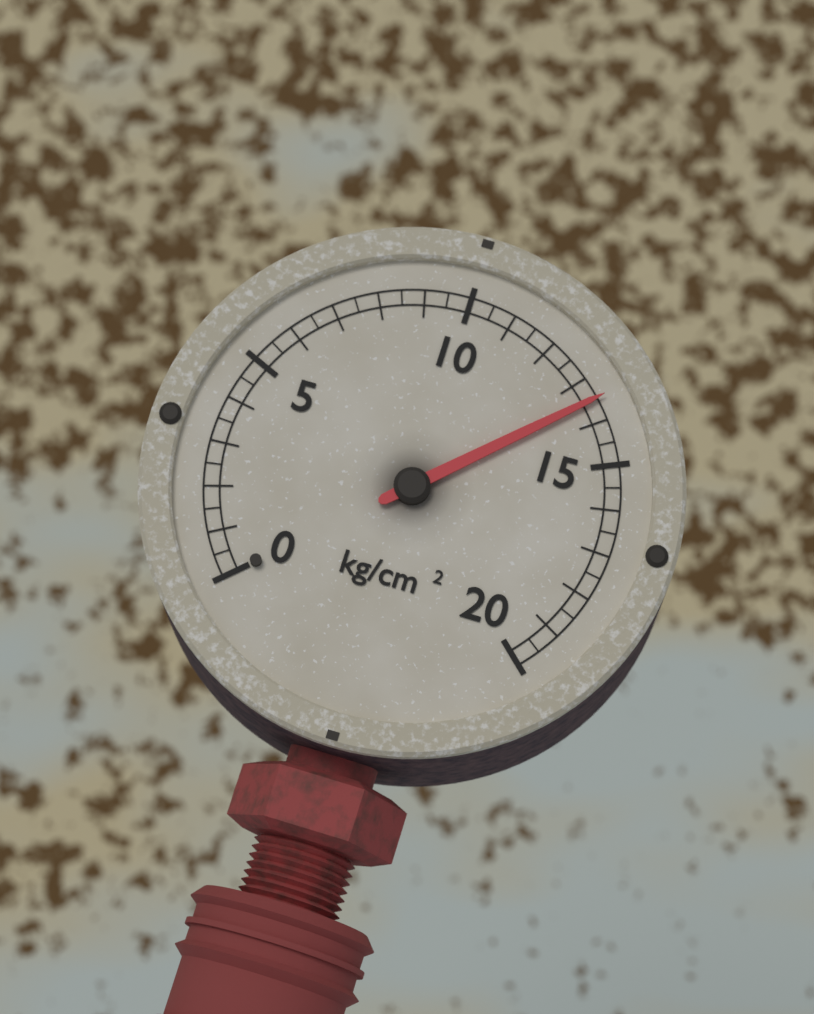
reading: 13.5 kg/cm²
